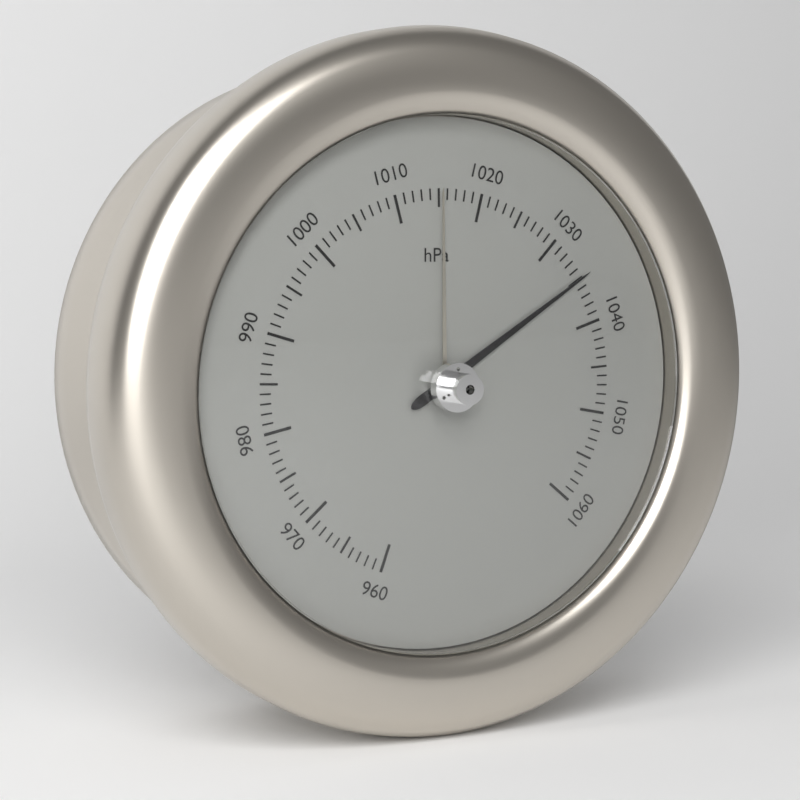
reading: 1035 hPa
